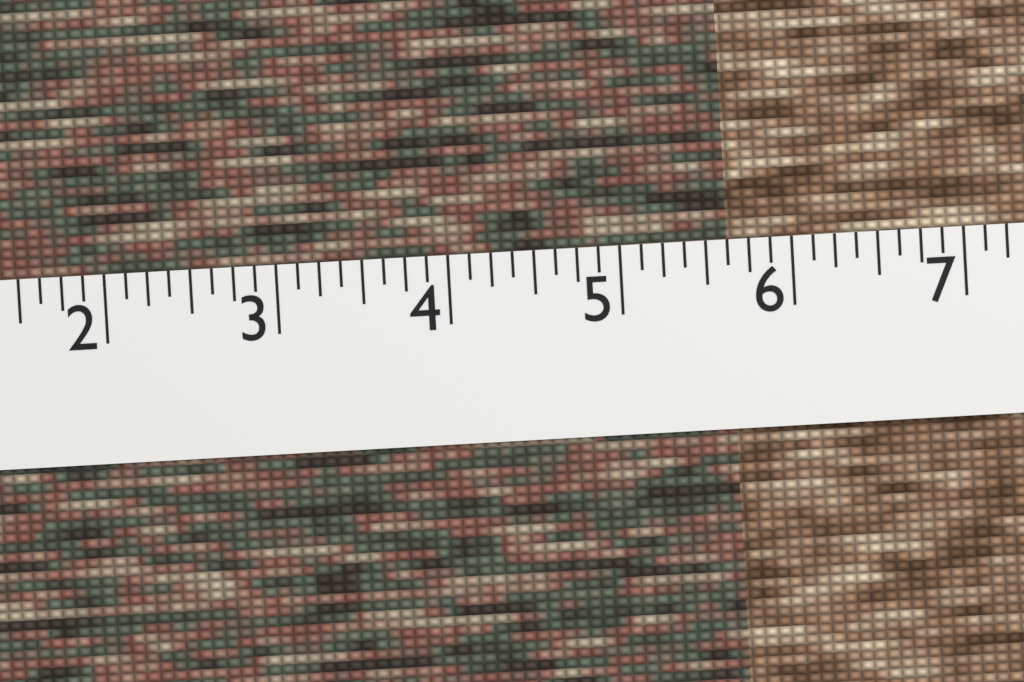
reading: 5.625 (no unit)
